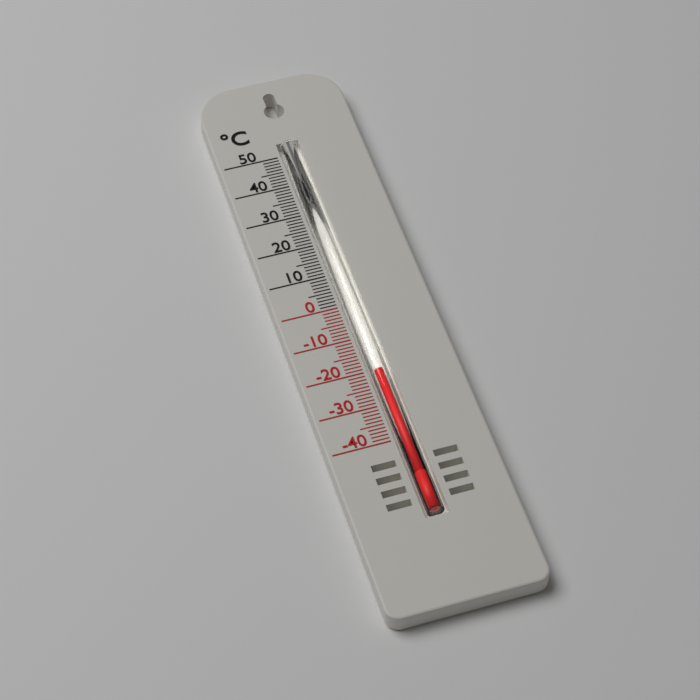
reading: -20 °C
